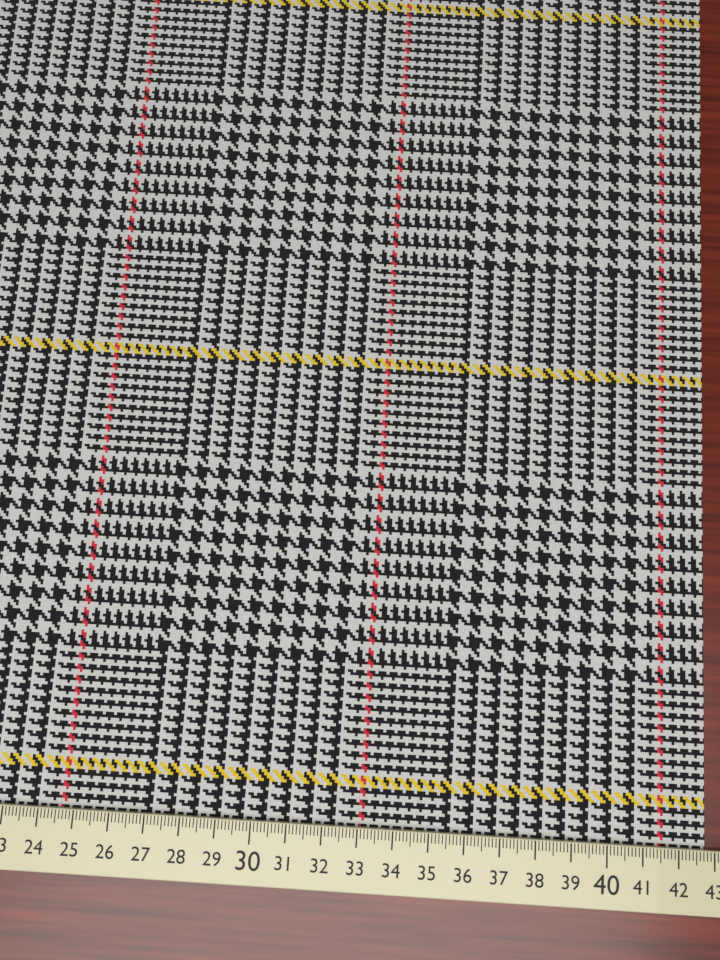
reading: 42.8 cm
